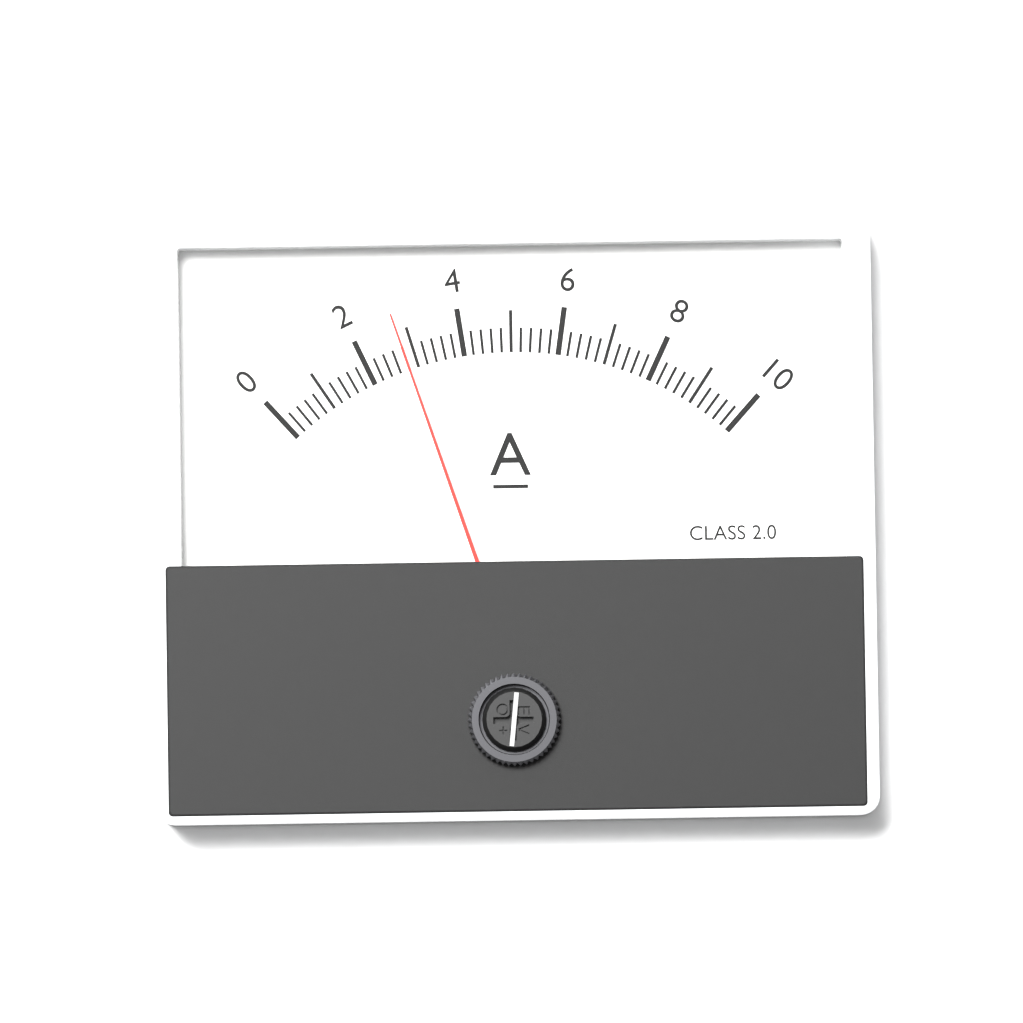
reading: 2.8 A
